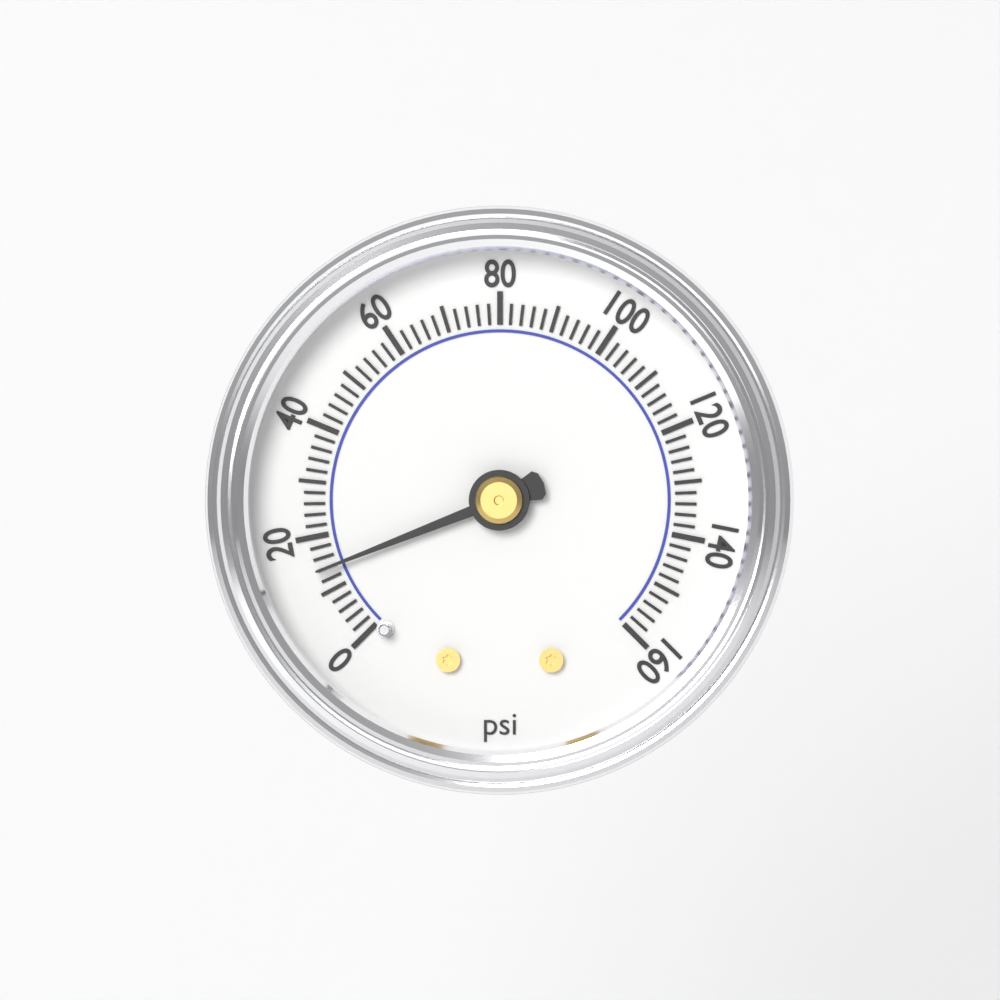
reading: 14 psi
